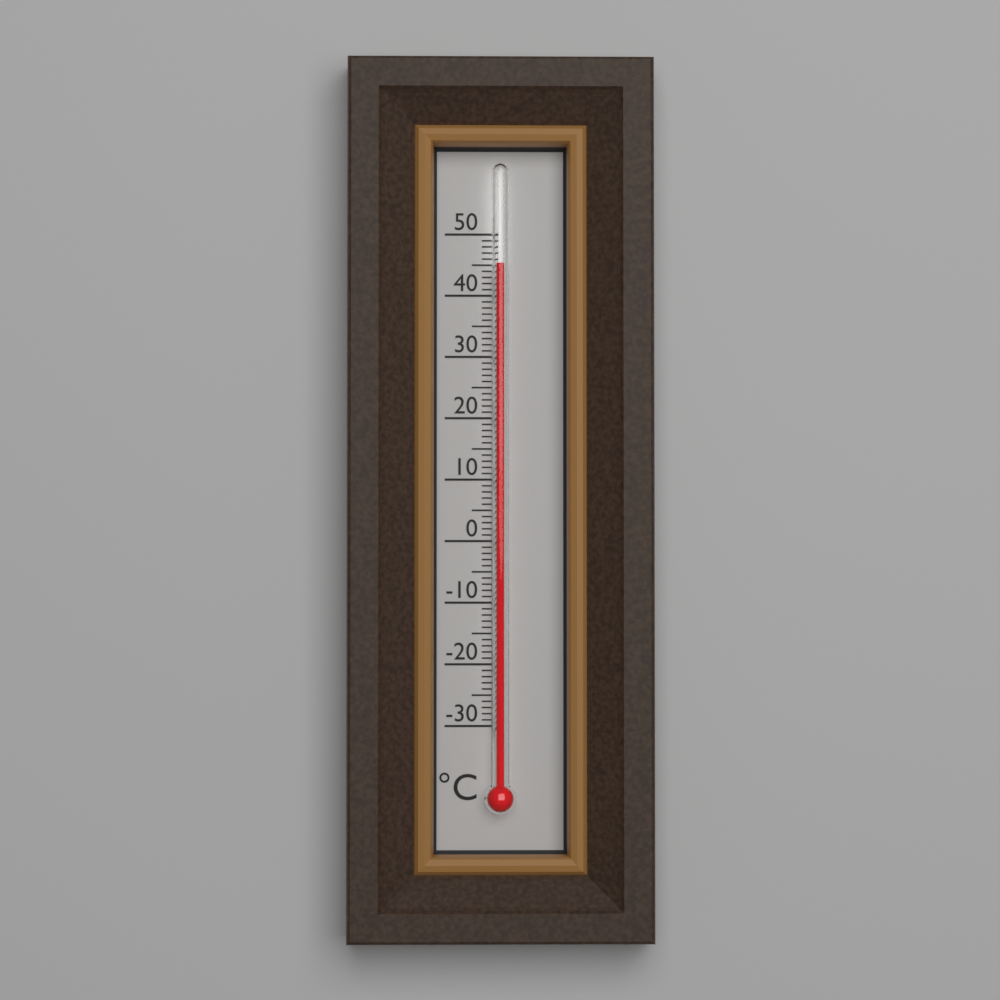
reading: 45 °C
